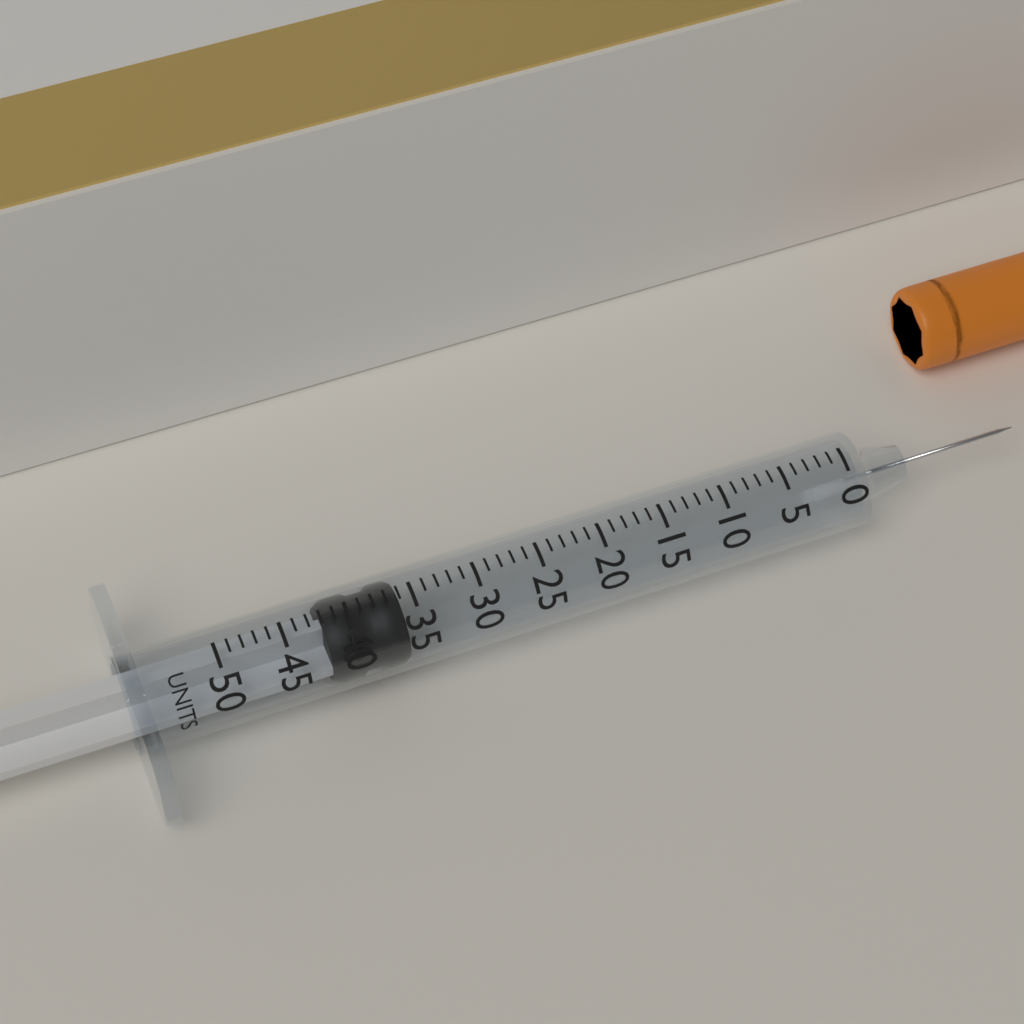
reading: 36 units
